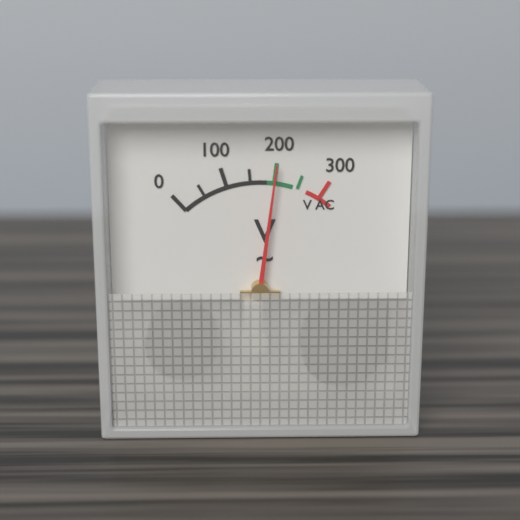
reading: 200 V
